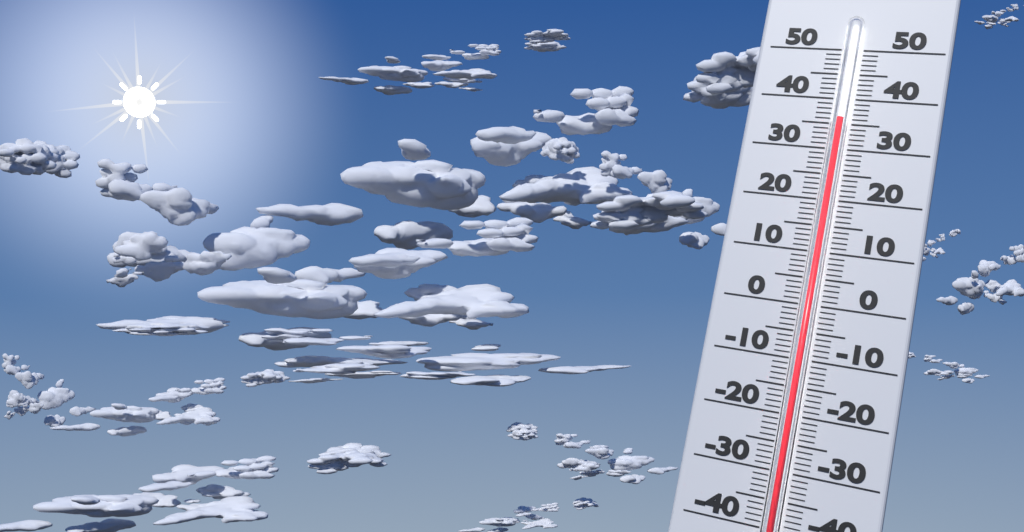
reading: 35.5 (no unit)
